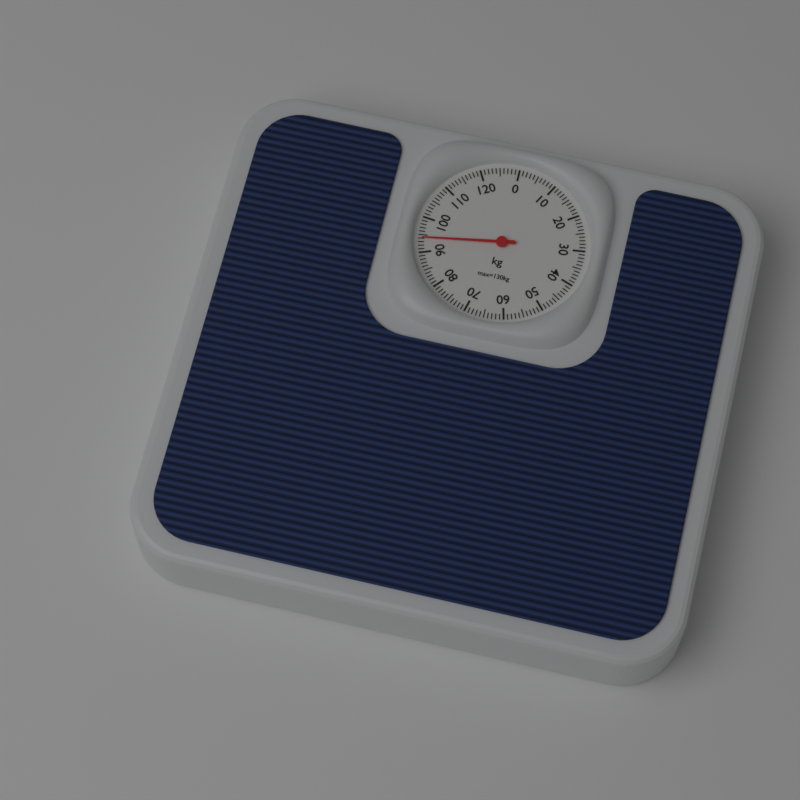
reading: 94 kg
